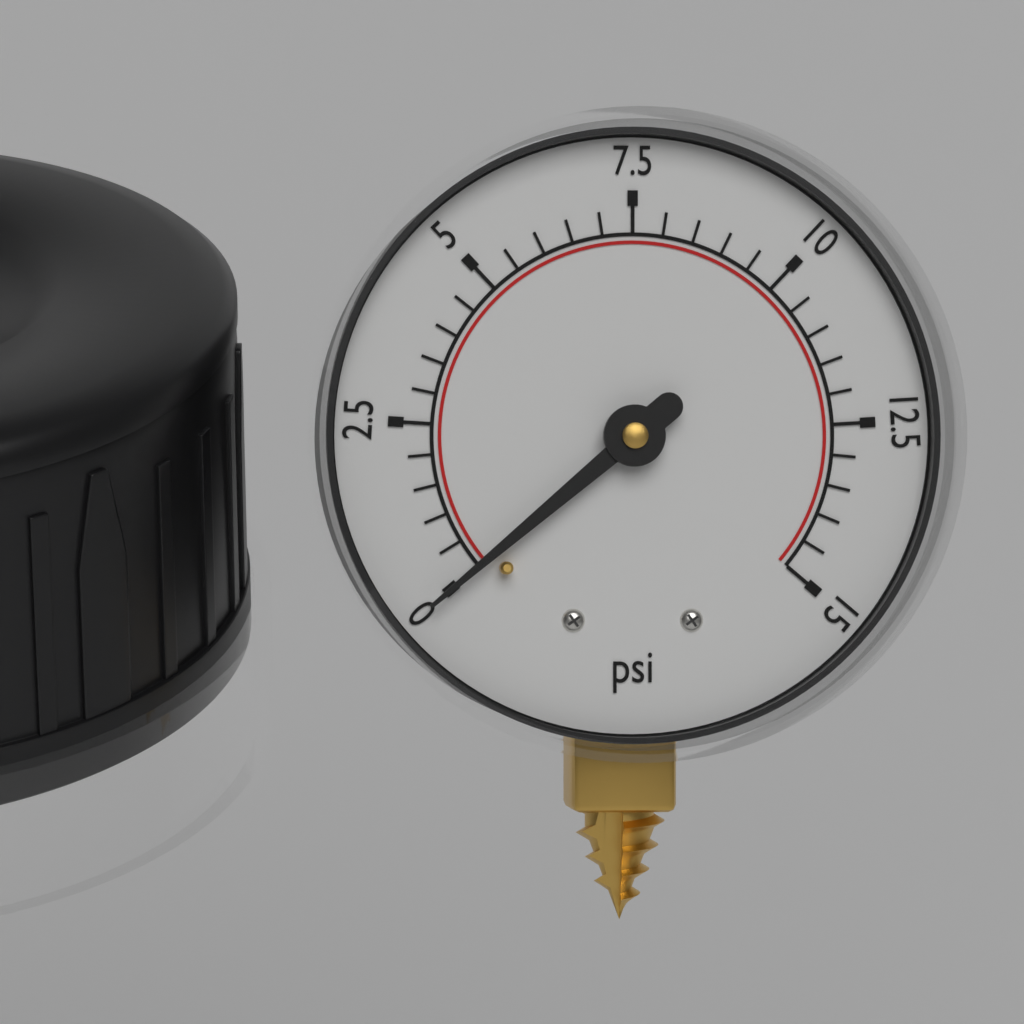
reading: 0.0 psi
